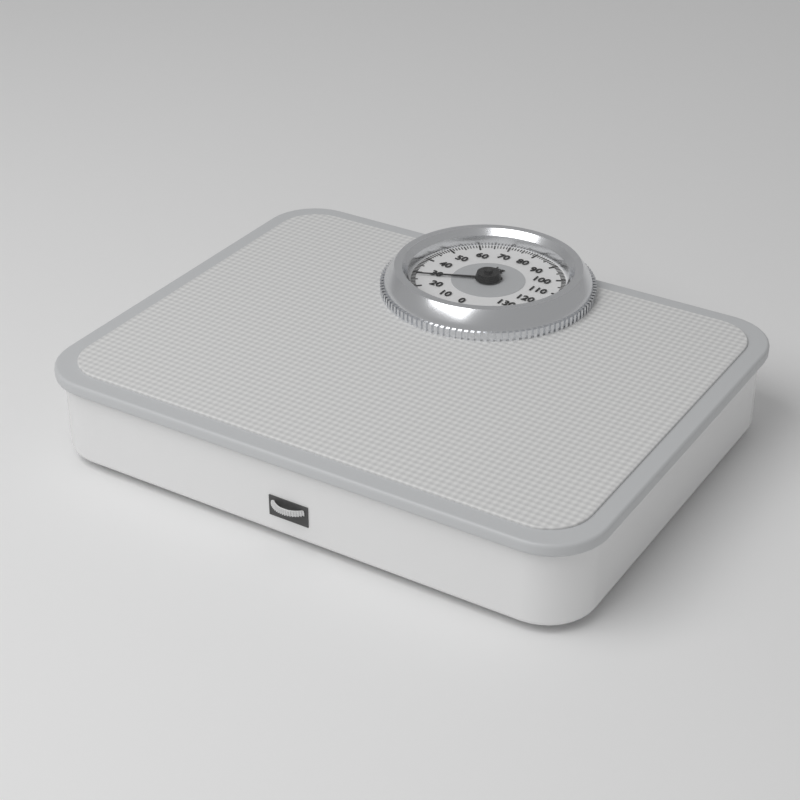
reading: 28 kg
